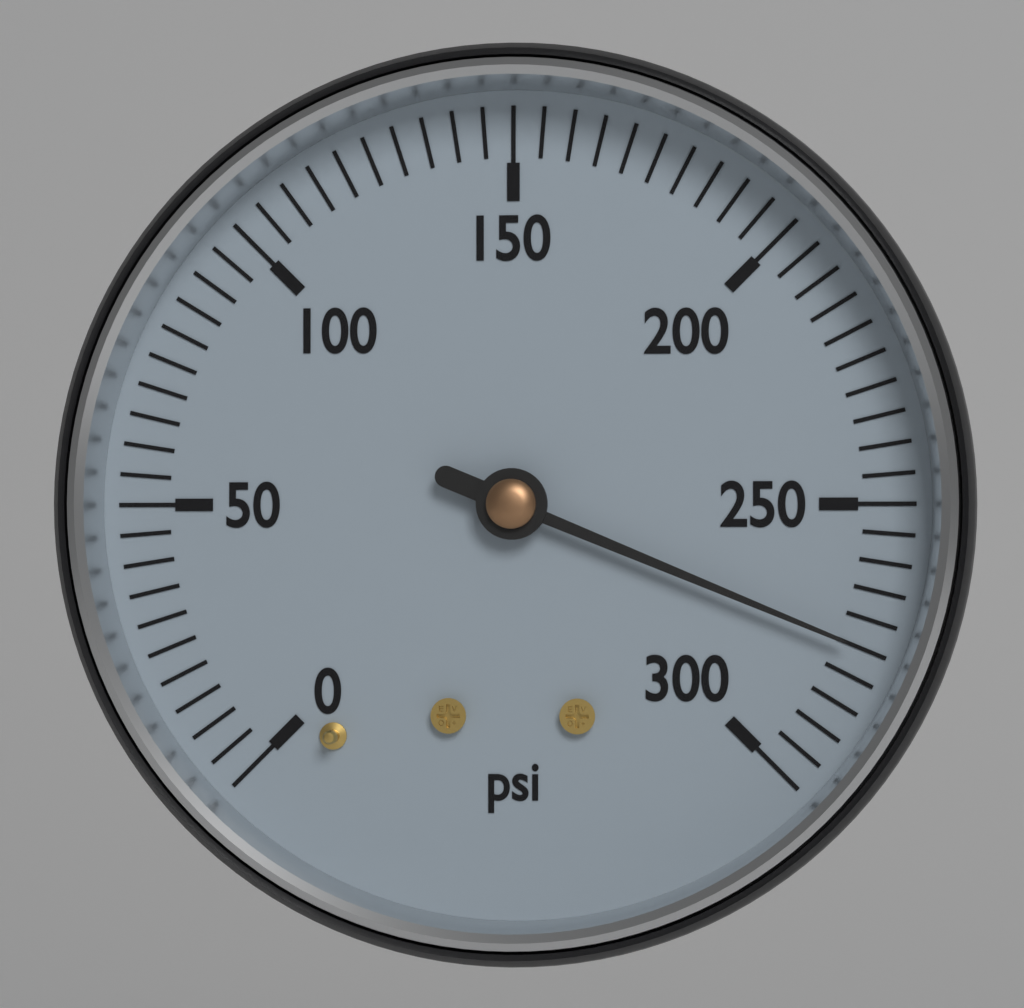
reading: 275 psi
